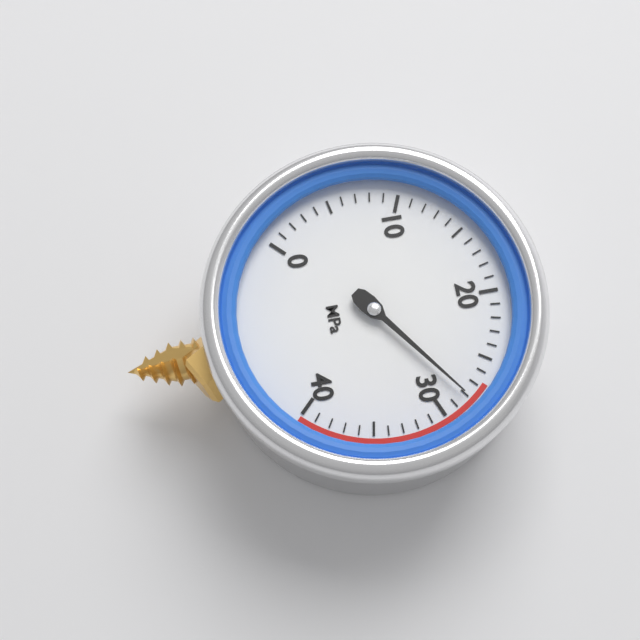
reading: 28 MPa
